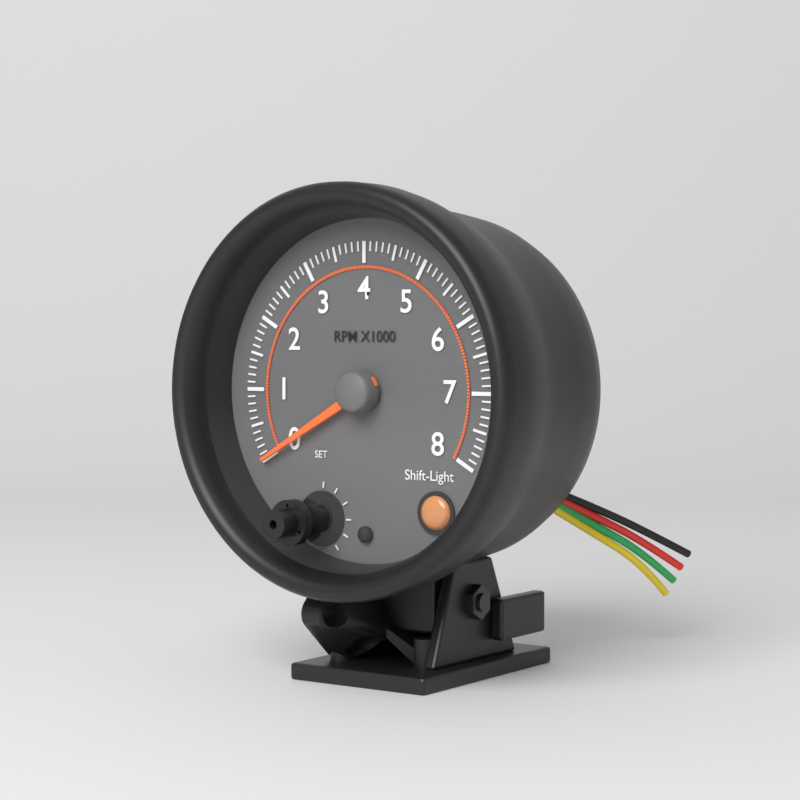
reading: 0 RPM
